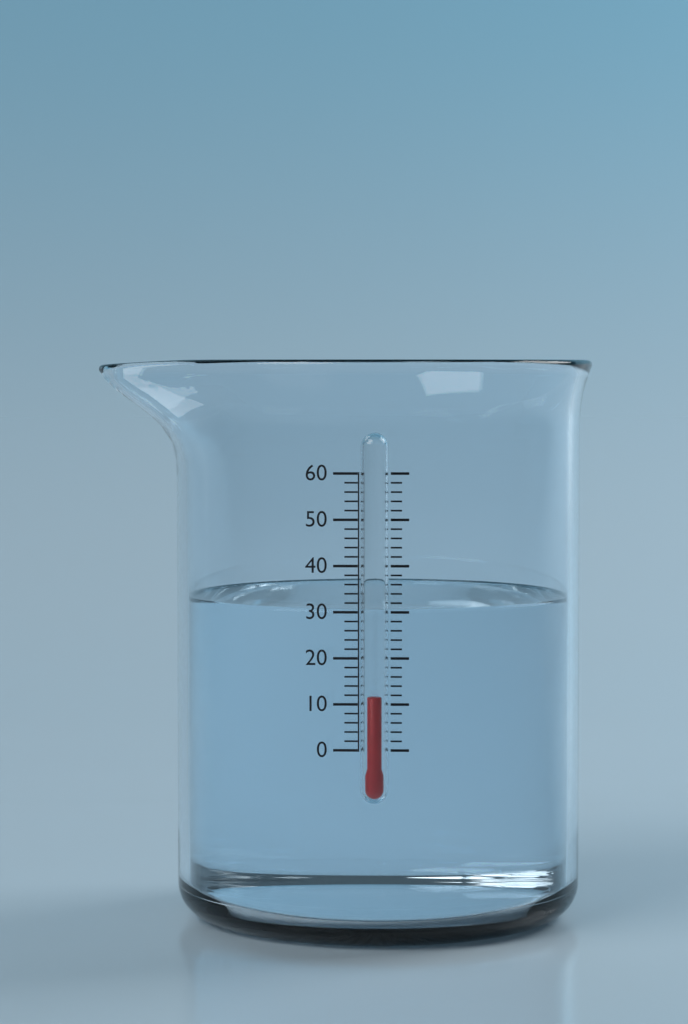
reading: 12 (no unit)
